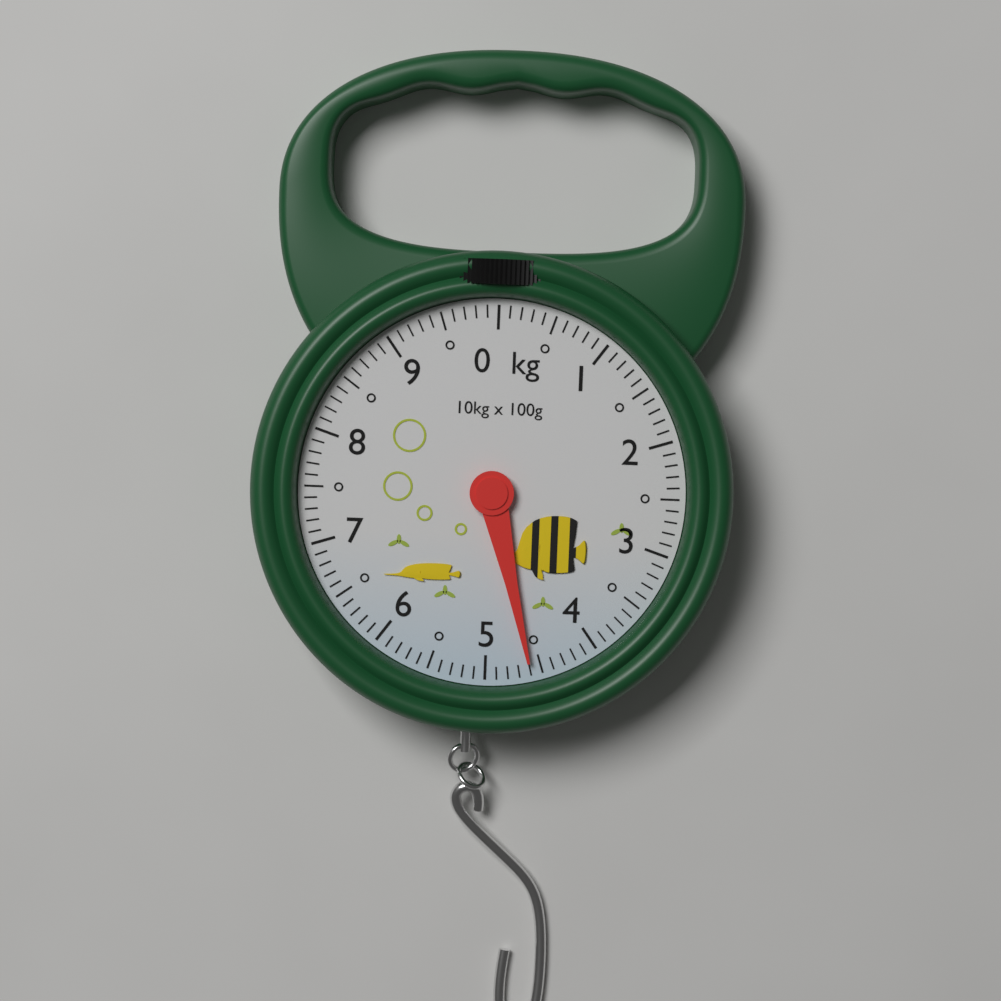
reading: 4.6 kg
